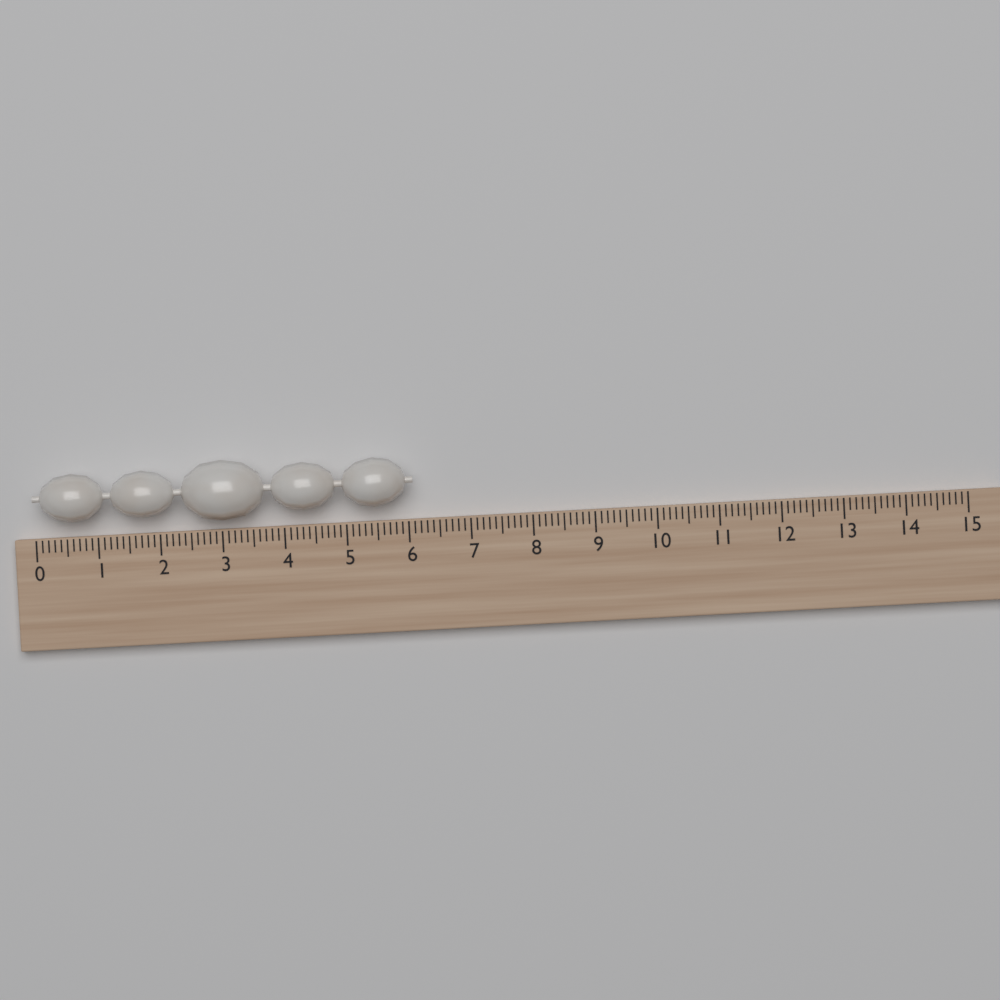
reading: 6.1 (no unit)
